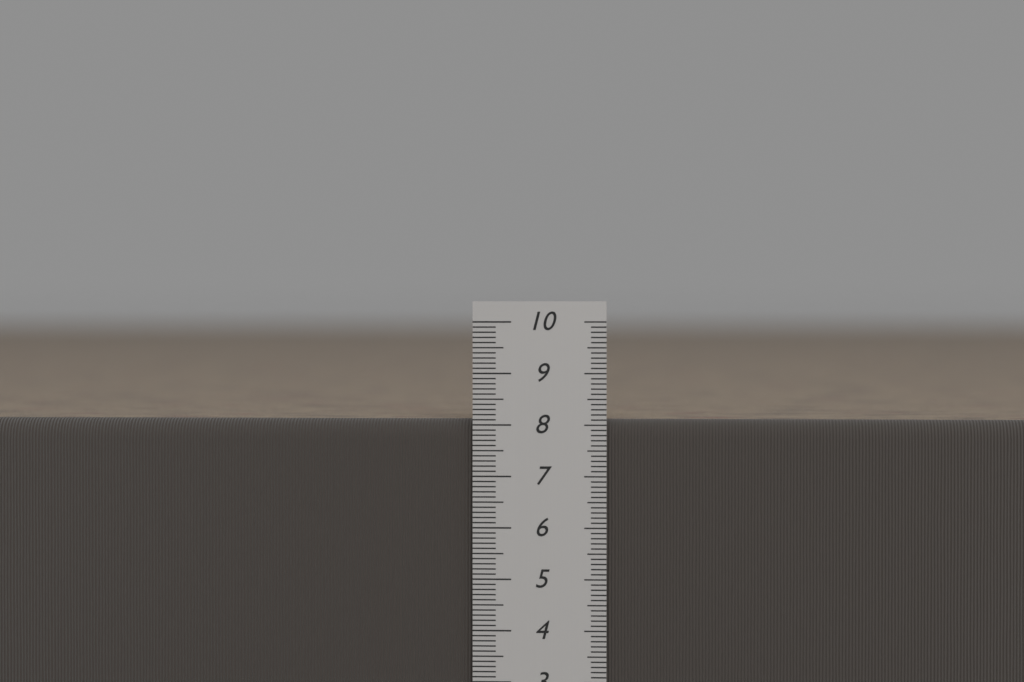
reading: 8.1 cm
